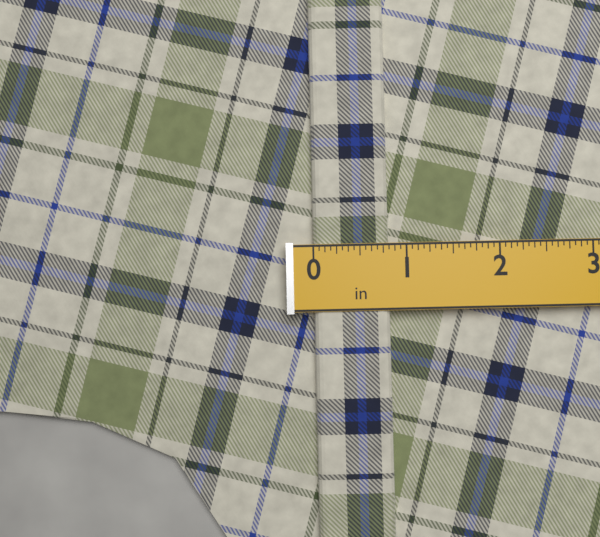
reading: 0.8125 in
